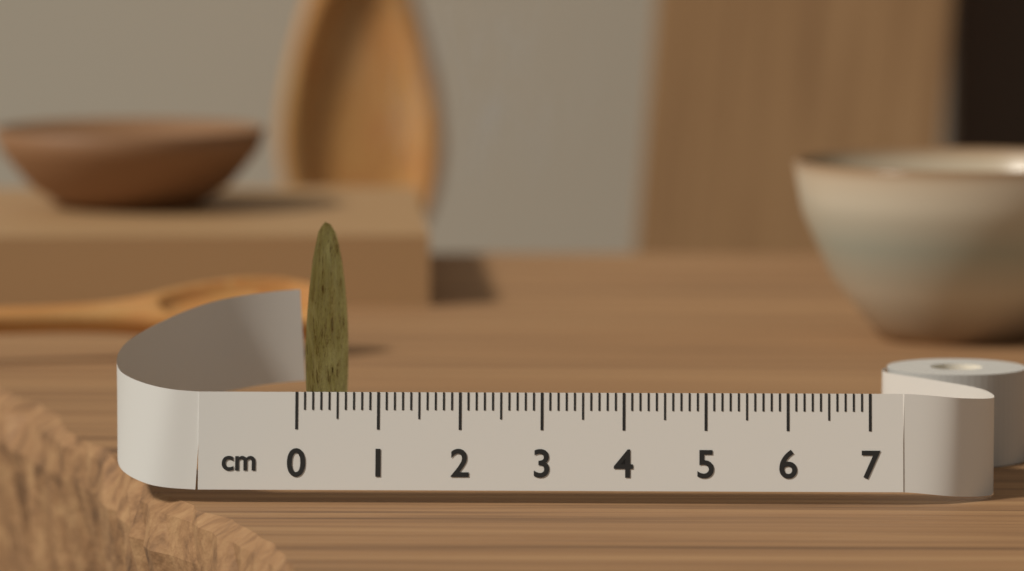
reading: 0.5 cm
